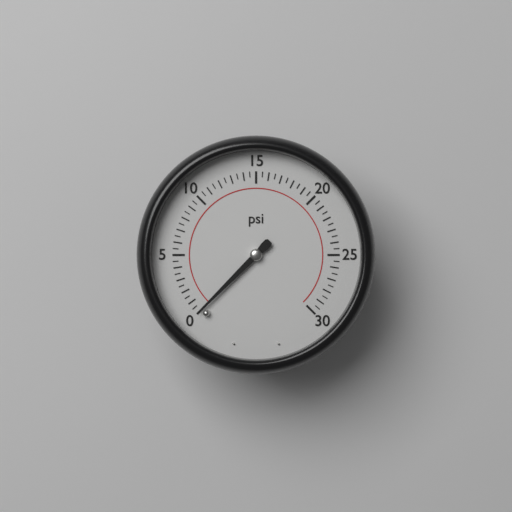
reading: 0.0 psi
